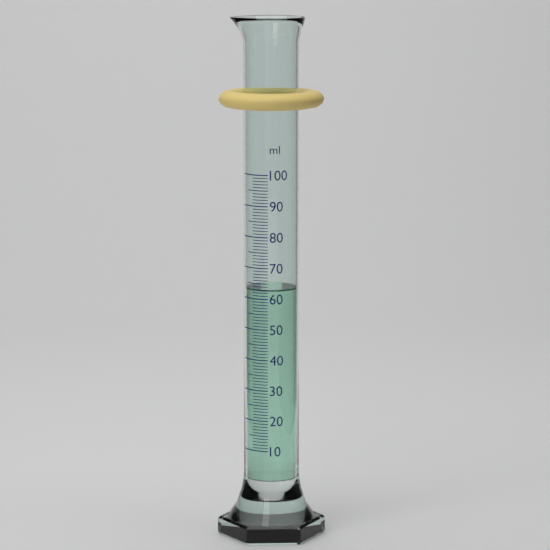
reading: 63 ml
